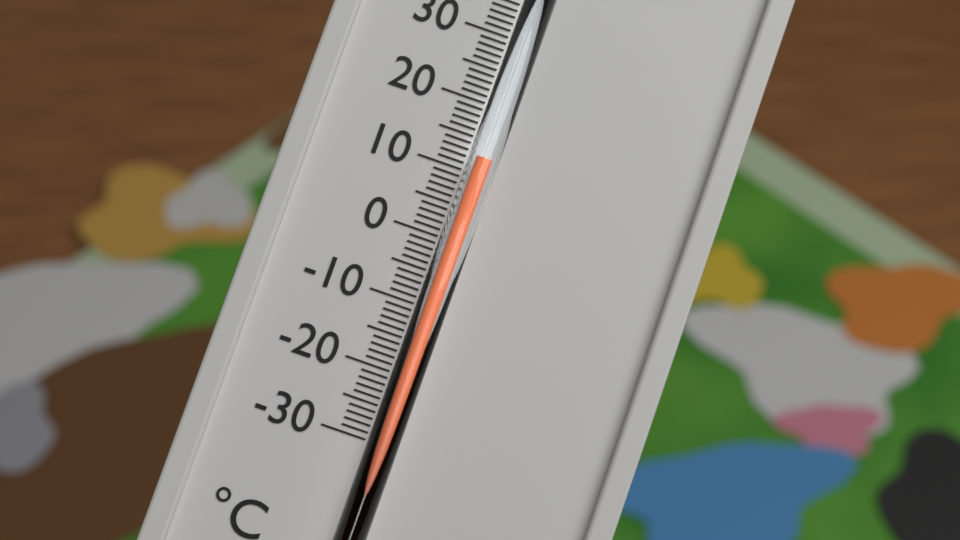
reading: 12 °C
